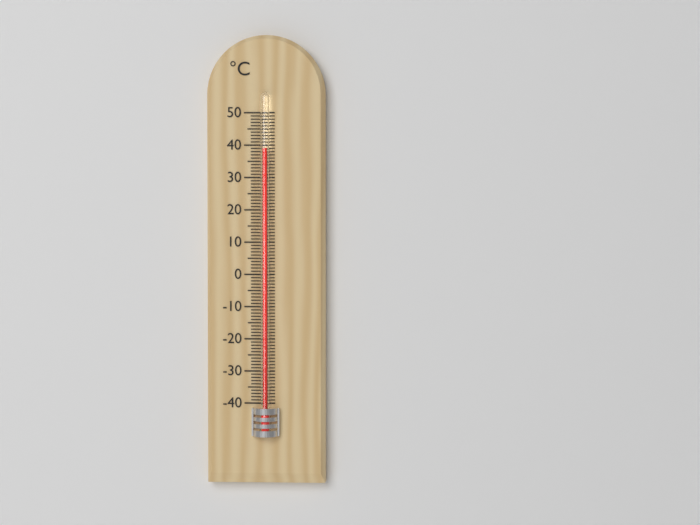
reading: 39 °C
